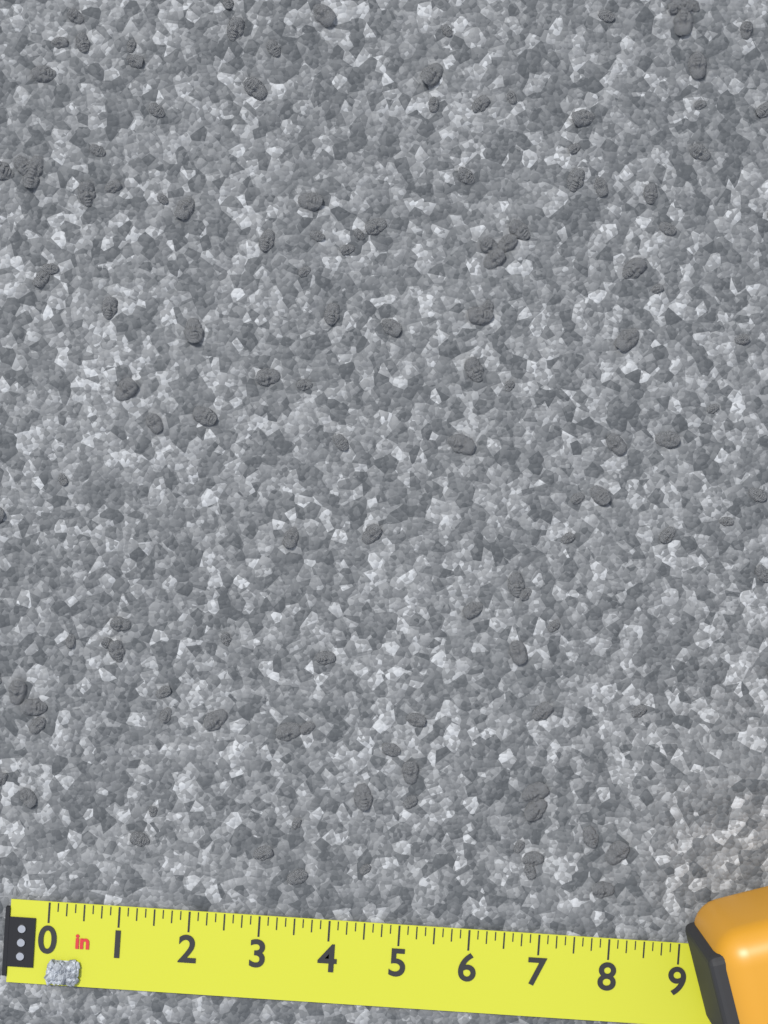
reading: 0.500 in
